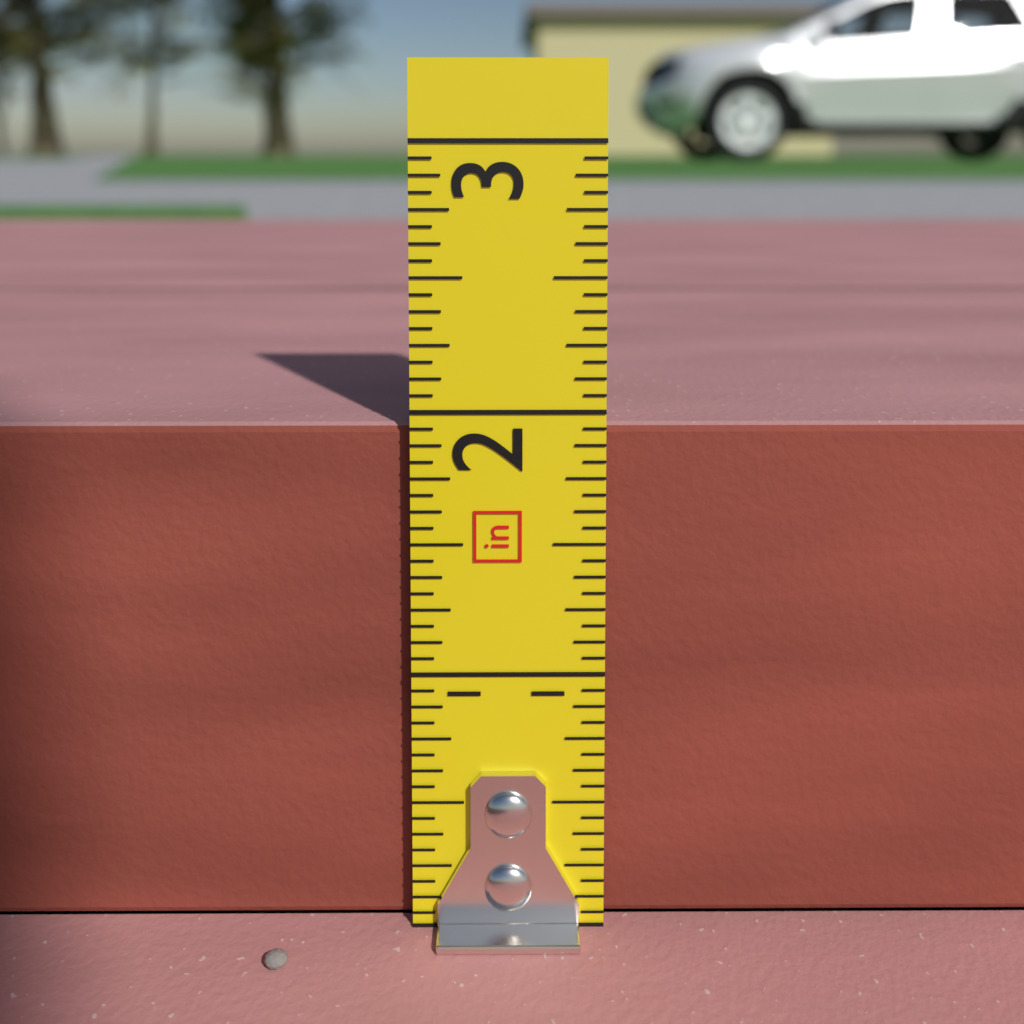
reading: 1.9375 in
